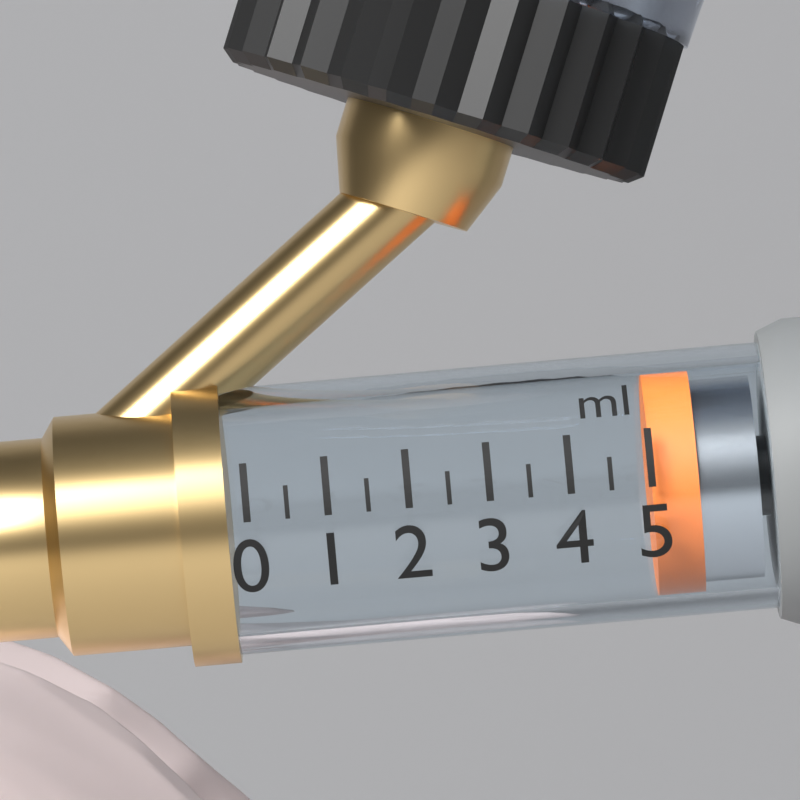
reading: 5.0 ml
